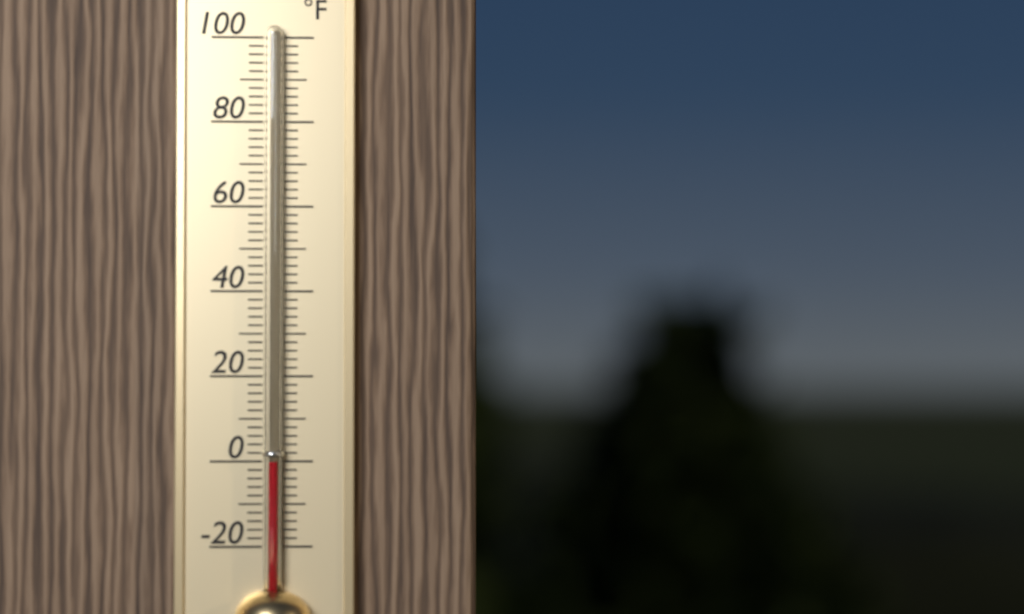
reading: 0 °F
